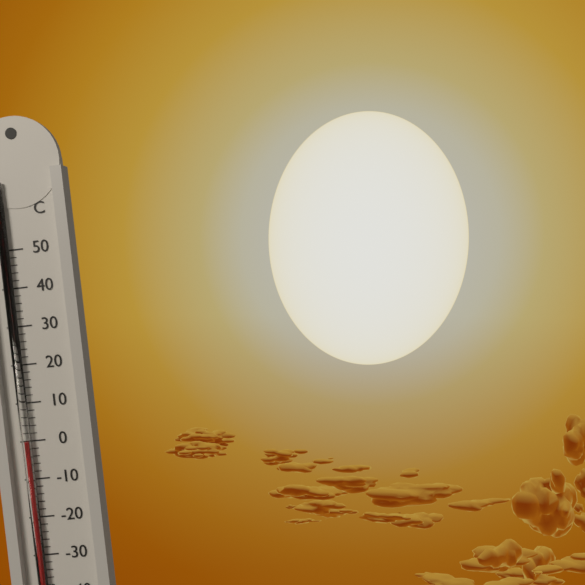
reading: 0 °C
